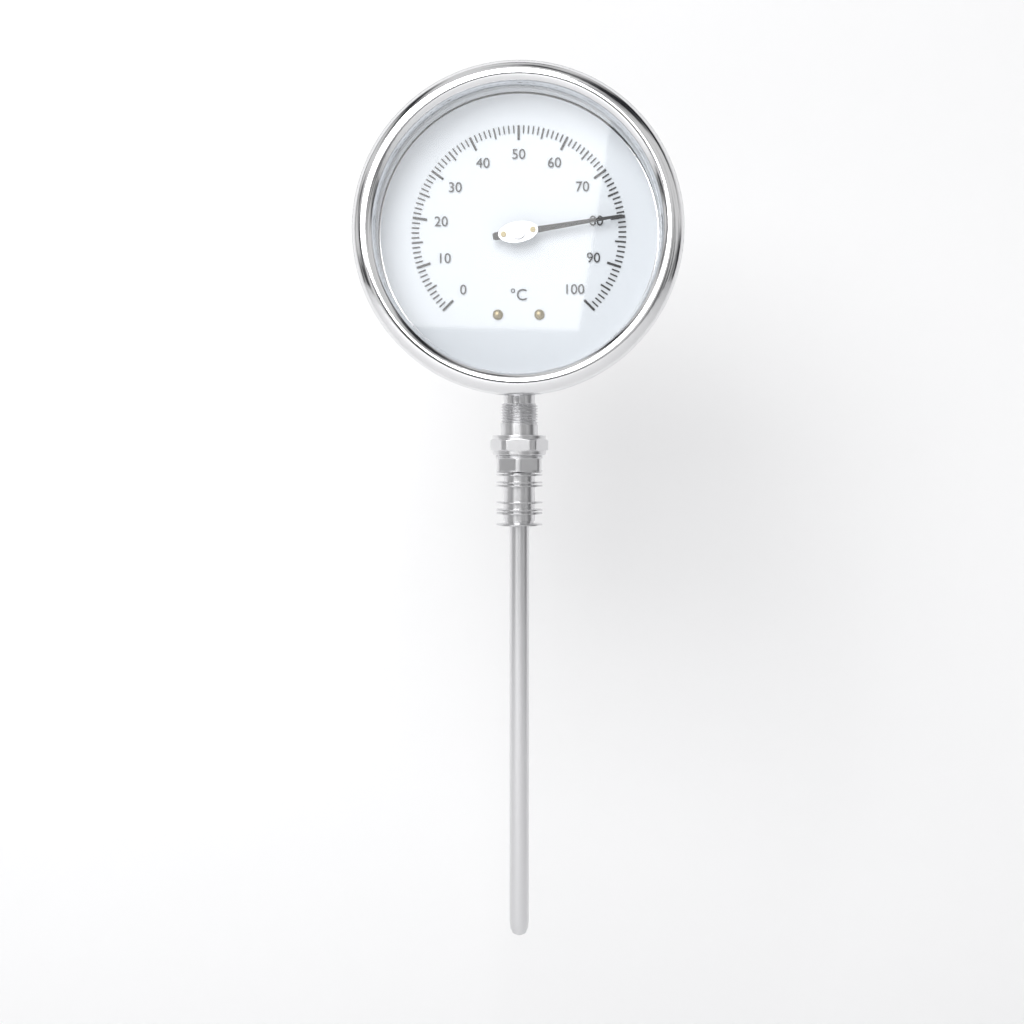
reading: 80 °C
